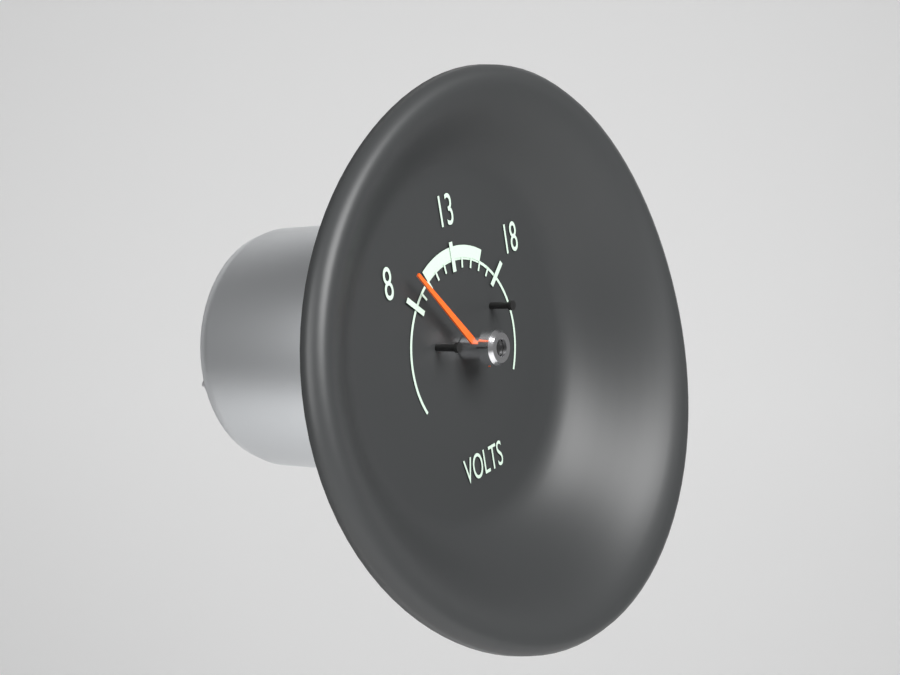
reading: 9 V
